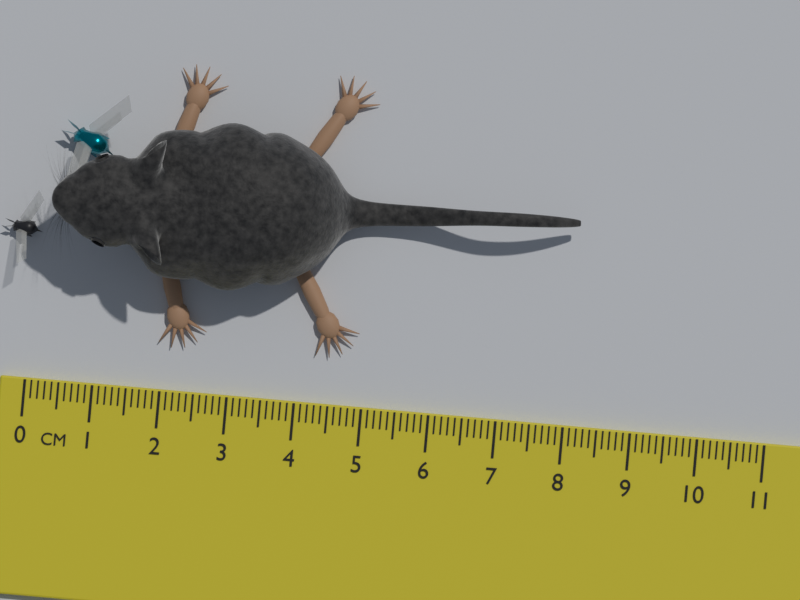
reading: 8.0 cm
